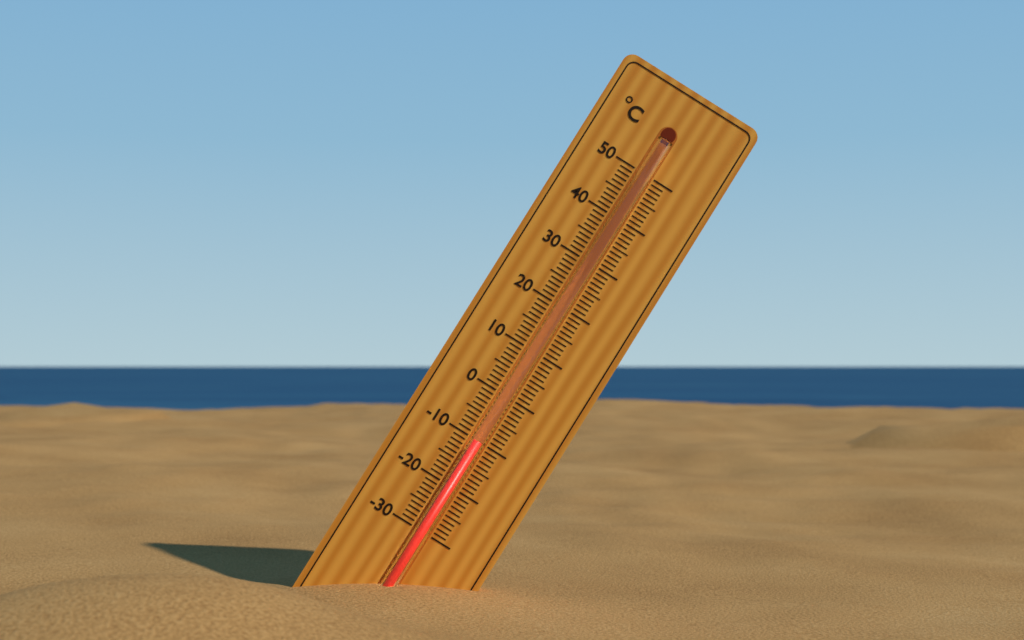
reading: -10 °C
